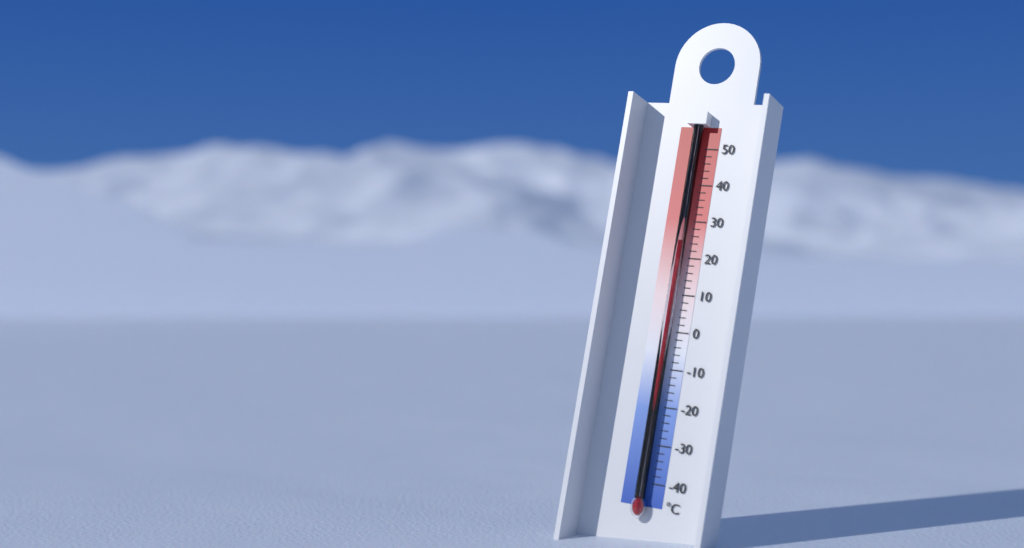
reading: 24 °C
